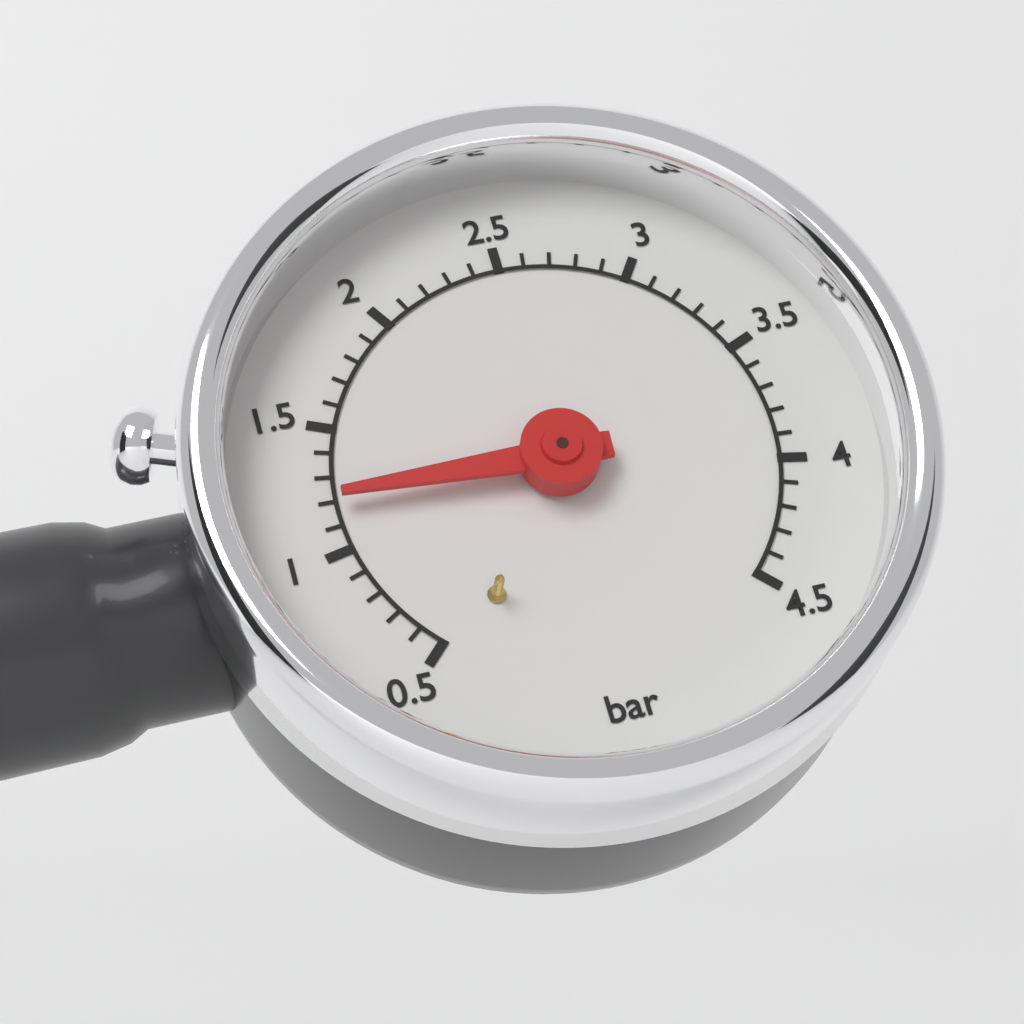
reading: 1.2 bar
